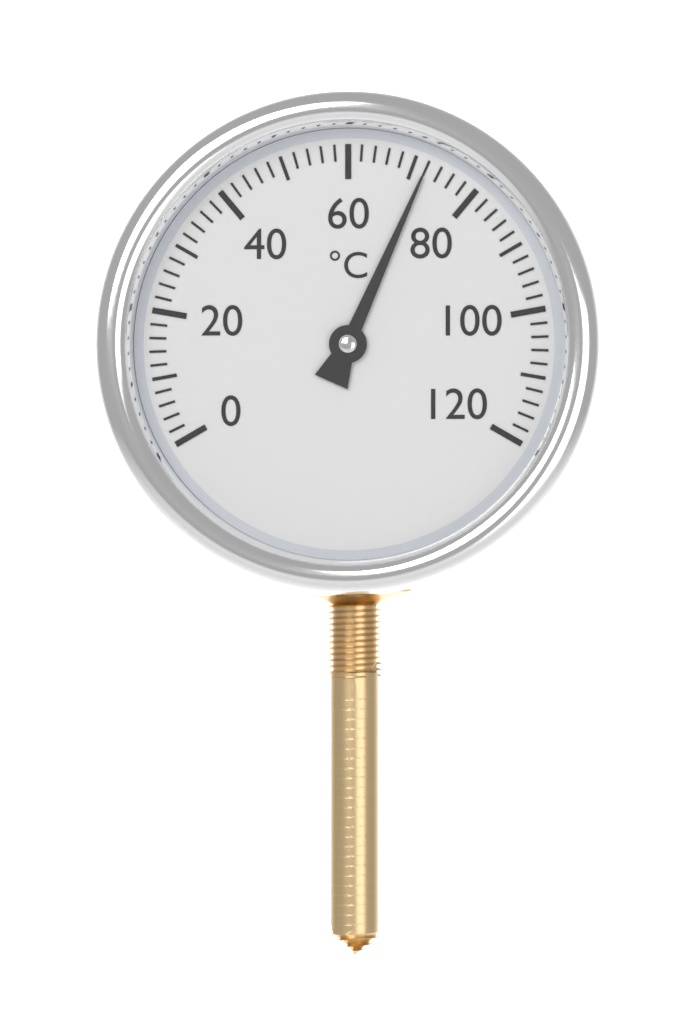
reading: 72 °C
